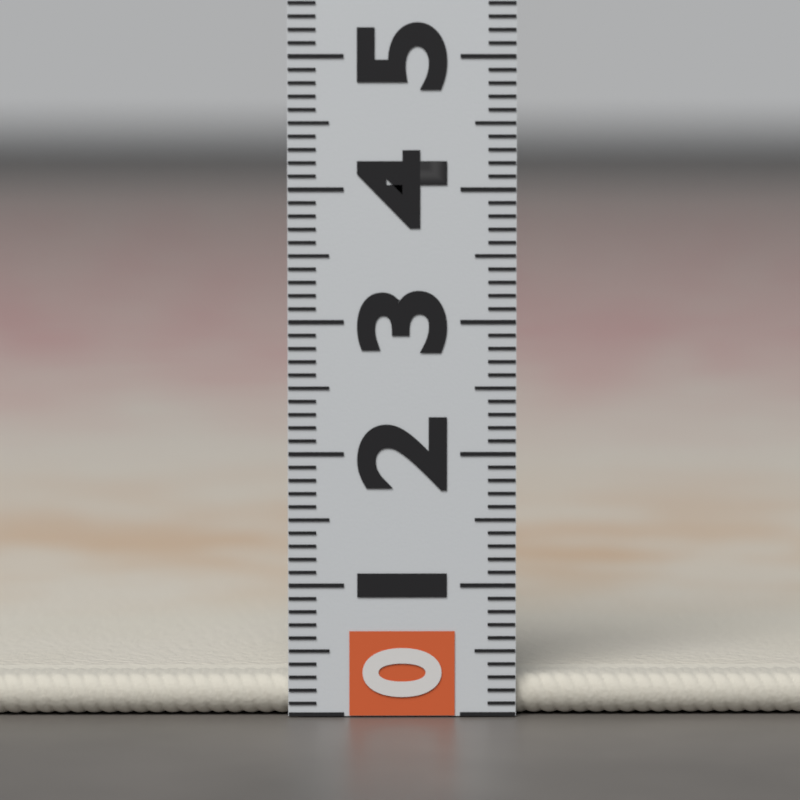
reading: 0.3 (no unit)
